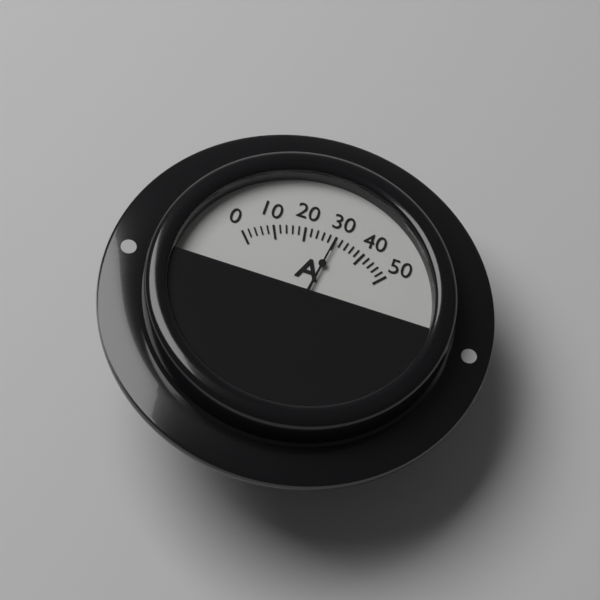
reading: 30 A
